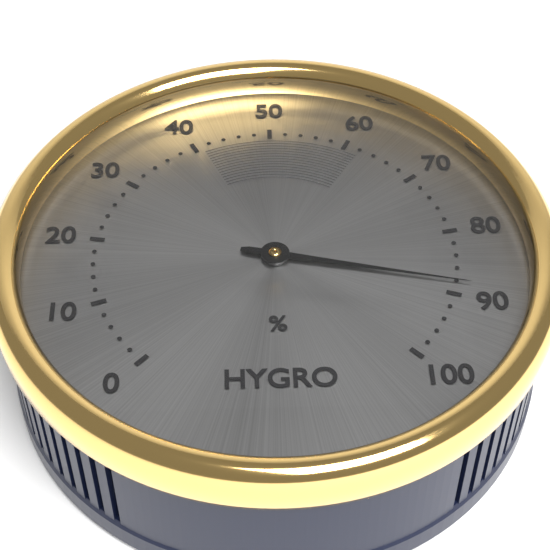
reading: 88 %
